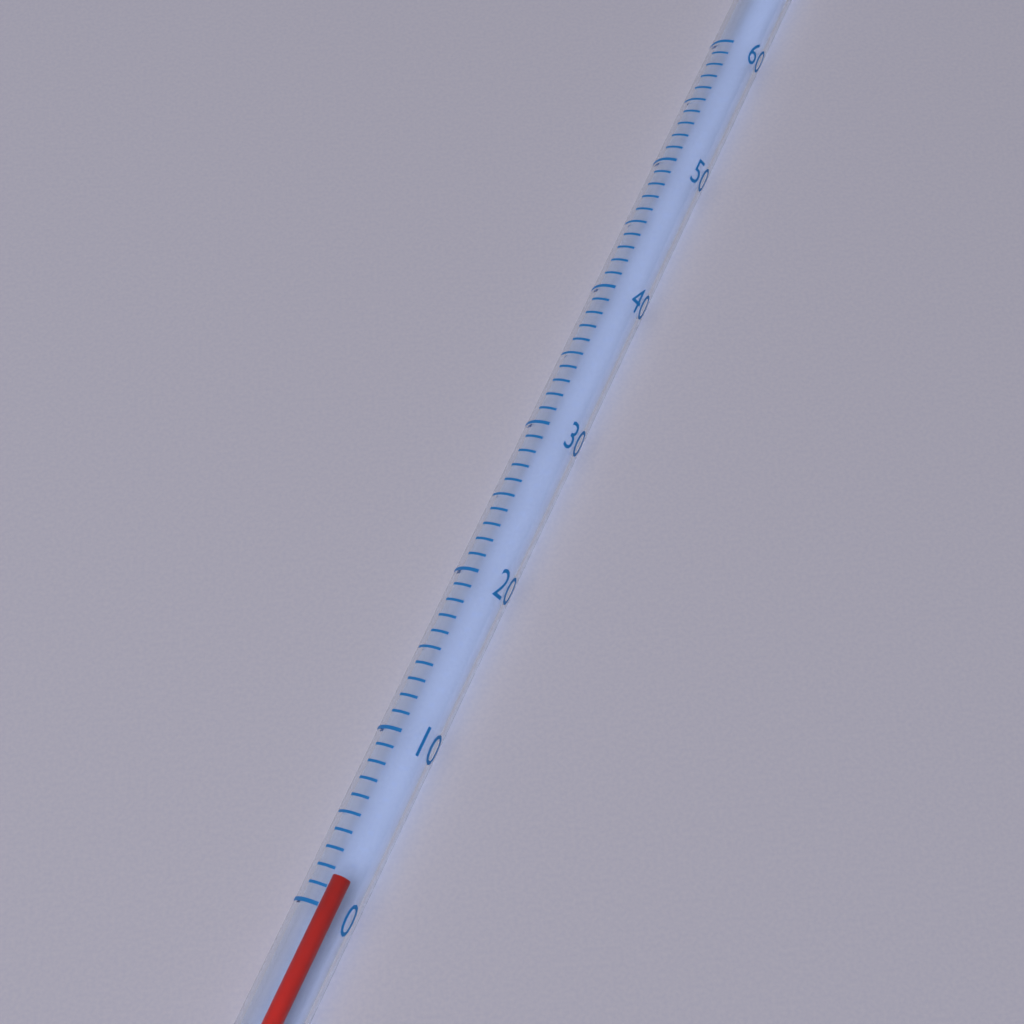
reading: 2 (no unit)
